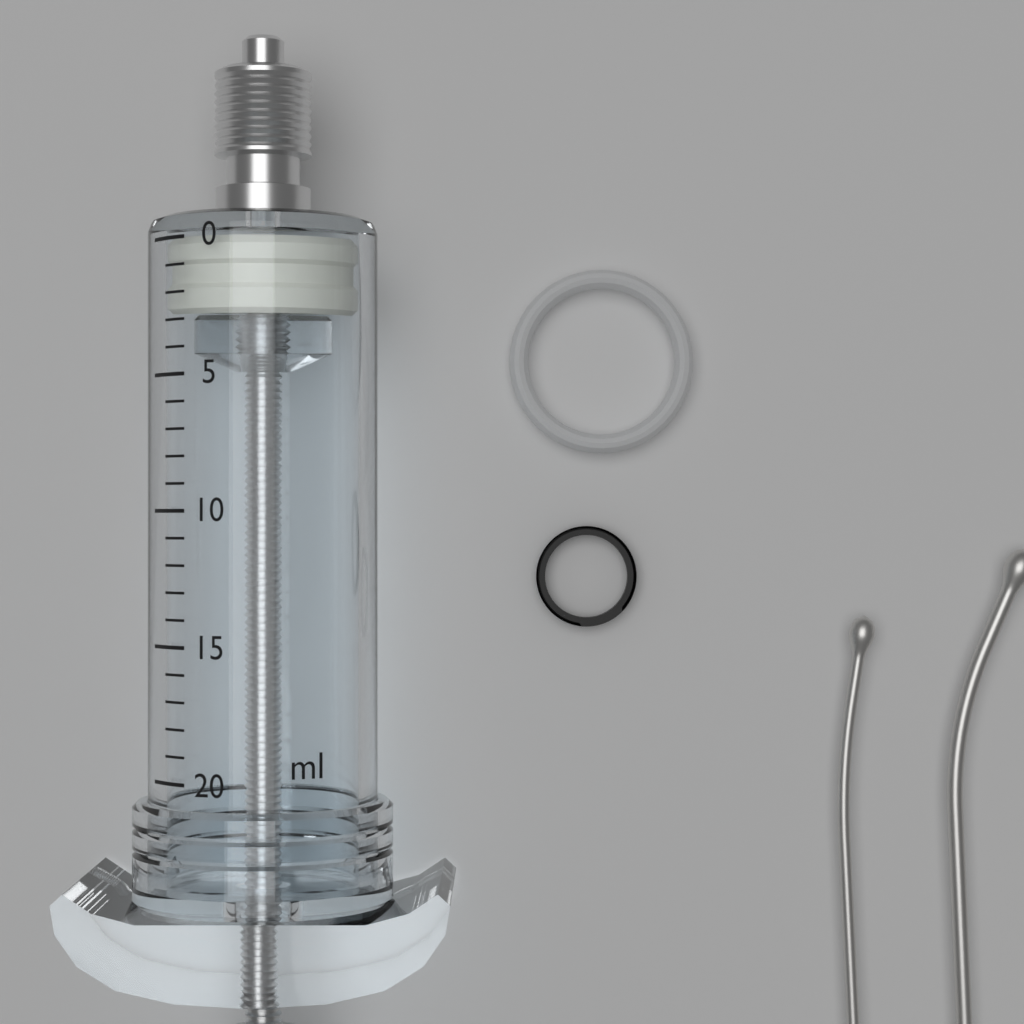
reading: 0 ml
